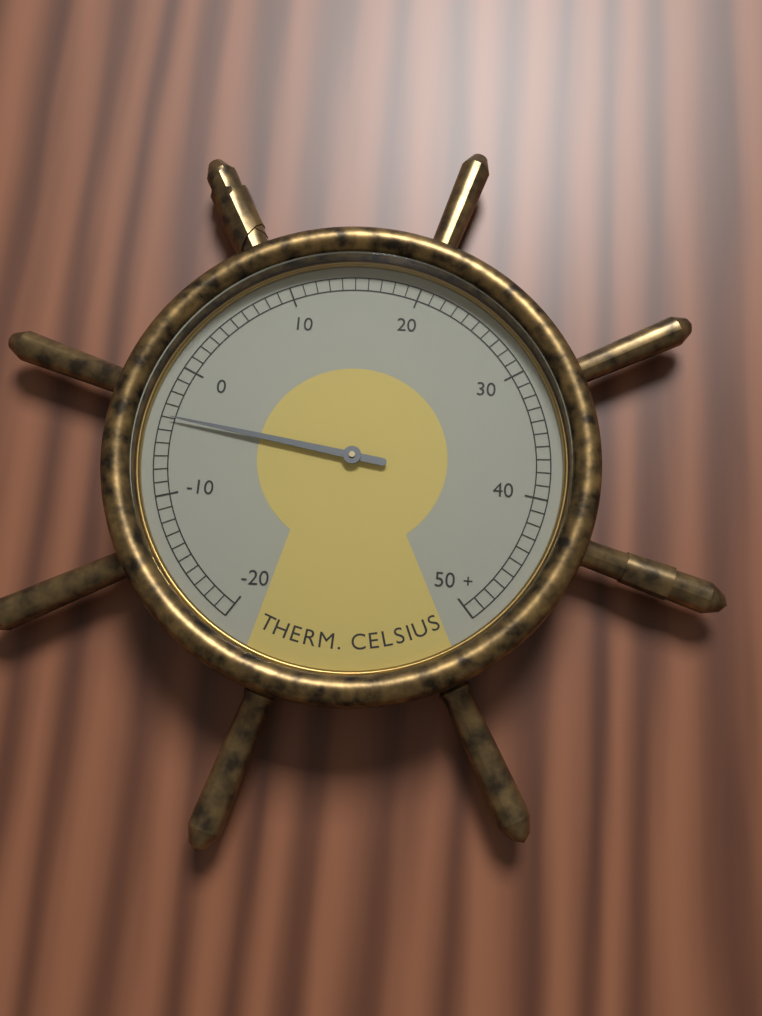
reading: -4 °C
